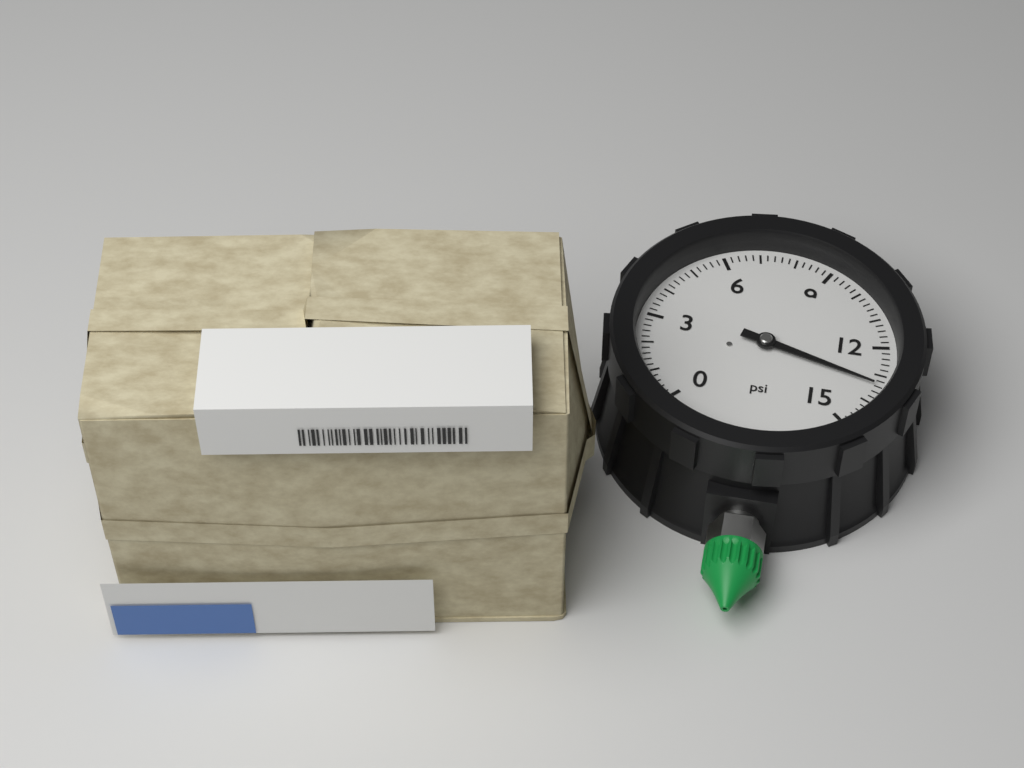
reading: 13.4 psi
